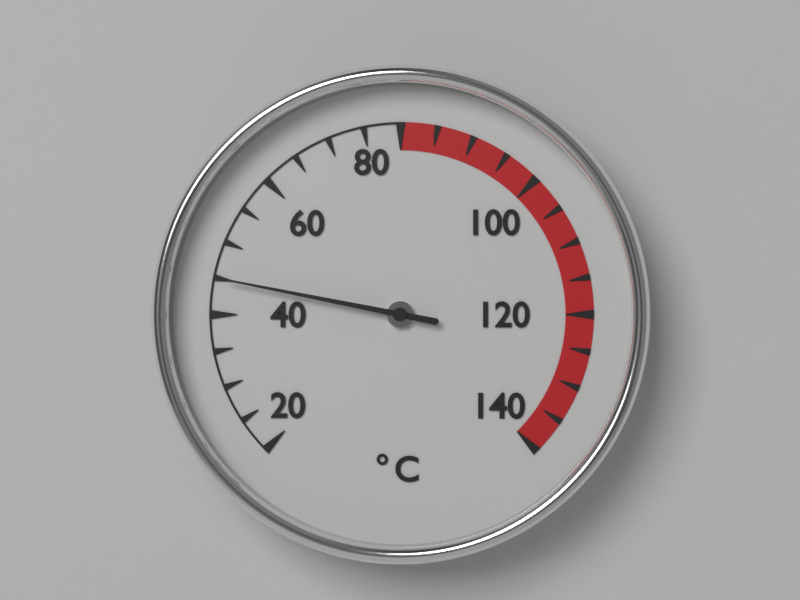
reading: 45 °C
